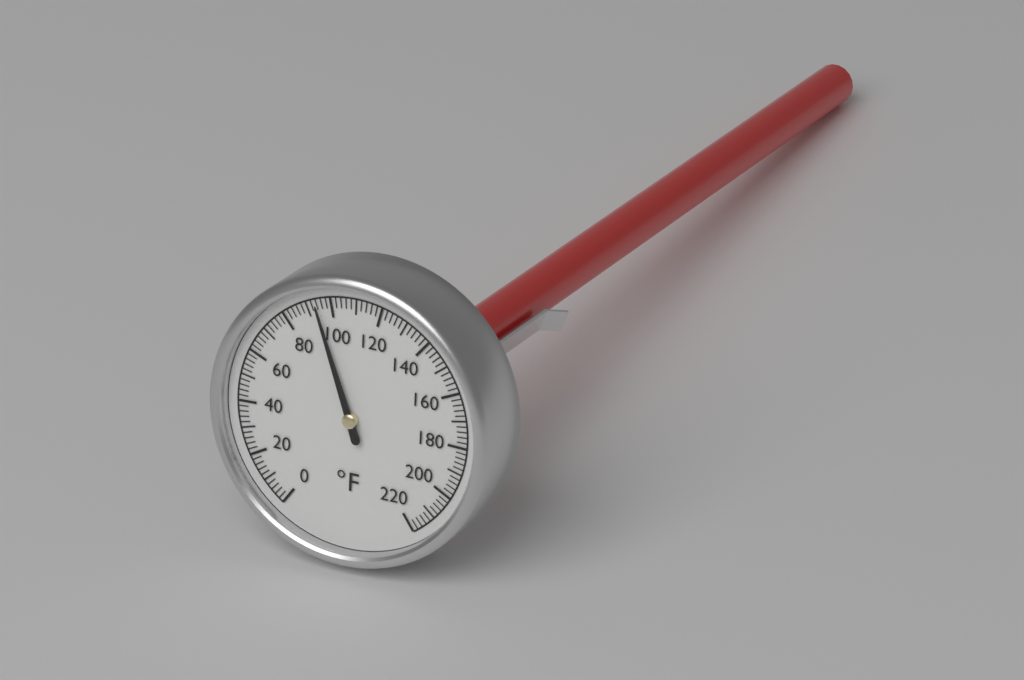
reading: 94 °F
